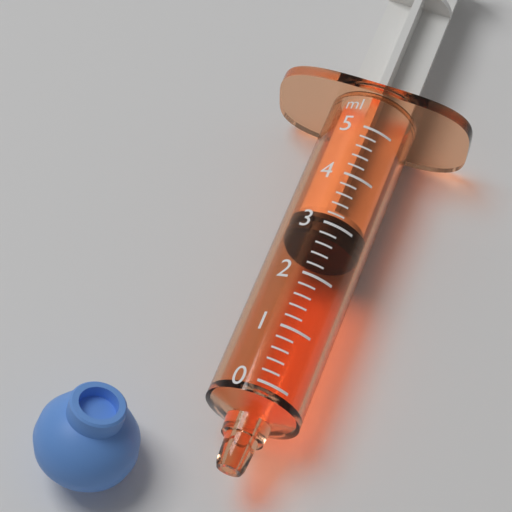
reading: 2.8 ml
